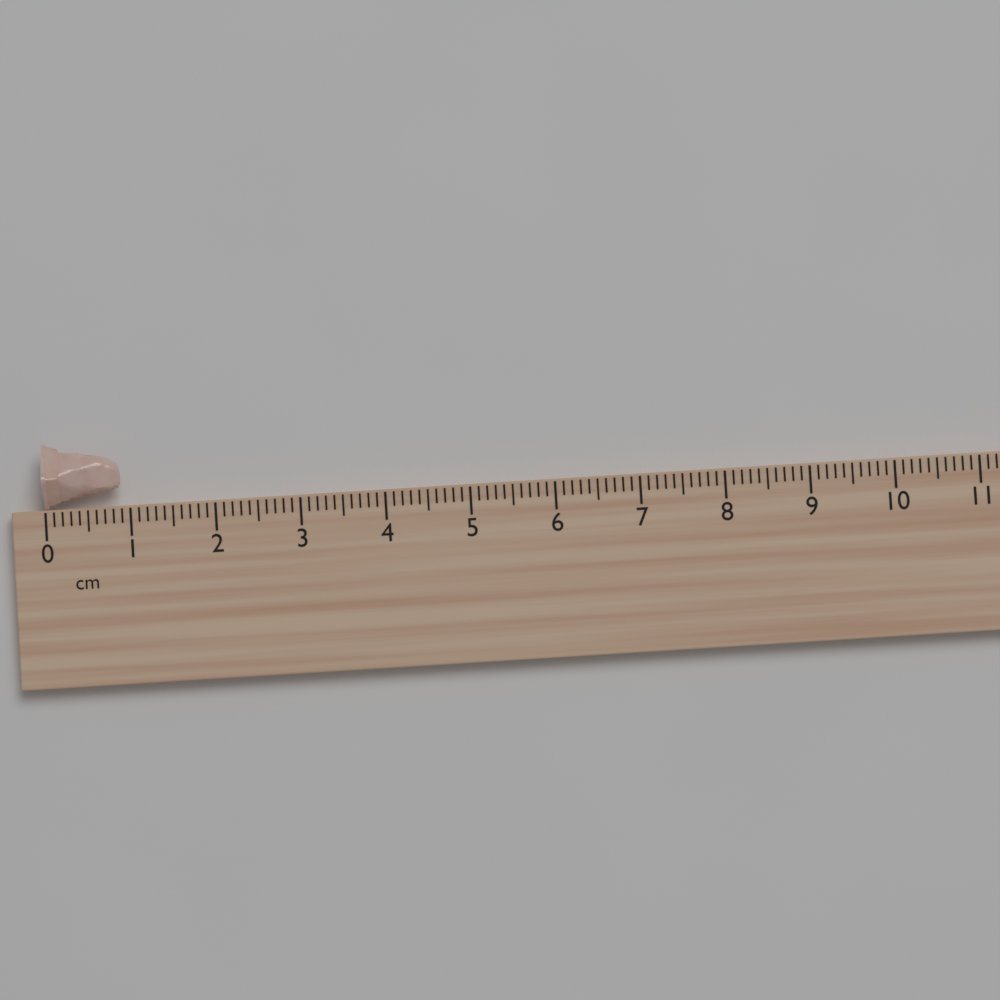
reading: 0.9 cm
